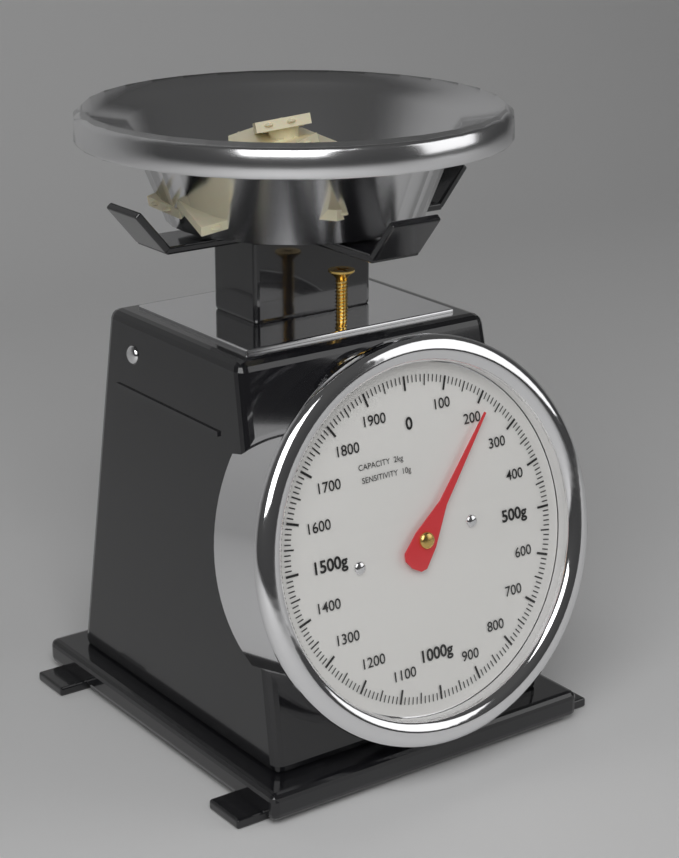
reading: 220 g
